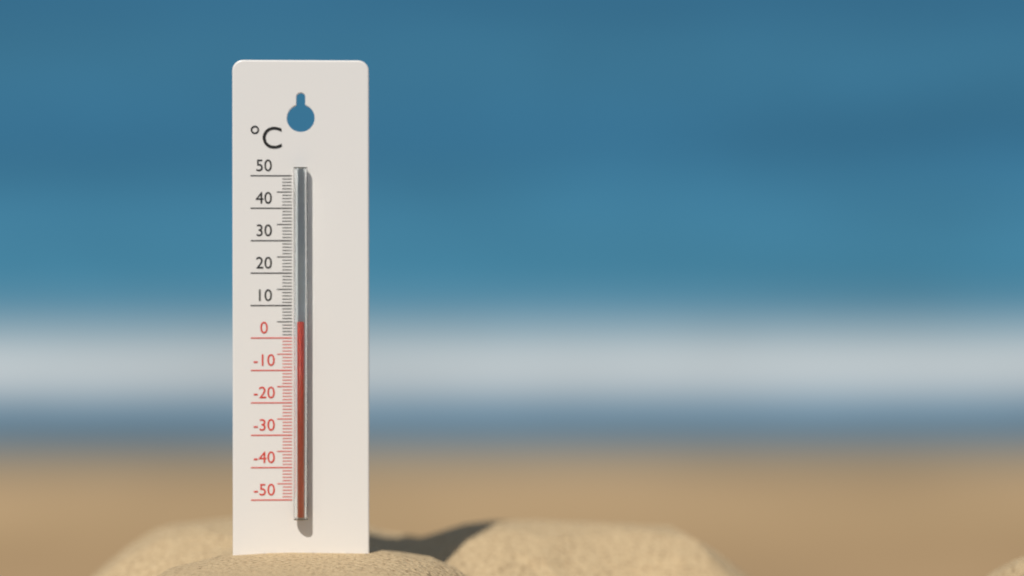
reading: 5 °C
